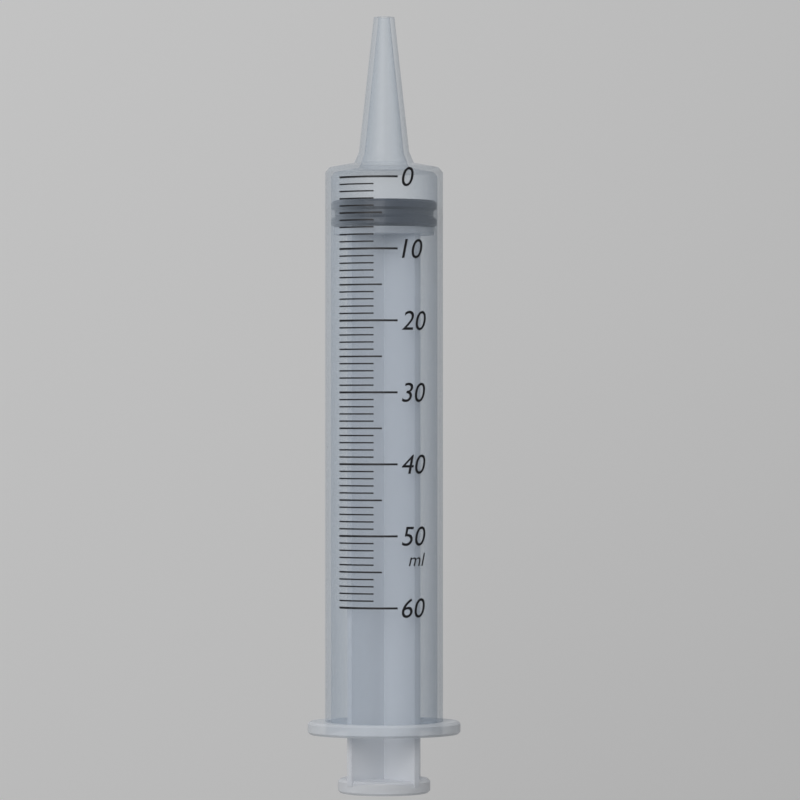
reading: 3 ml
